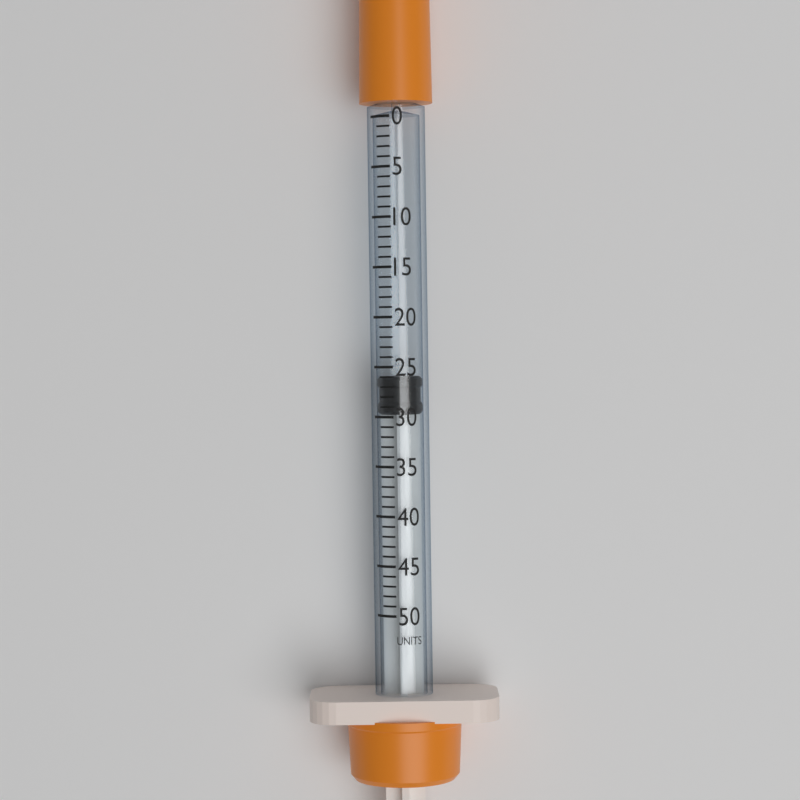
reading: 26 units
